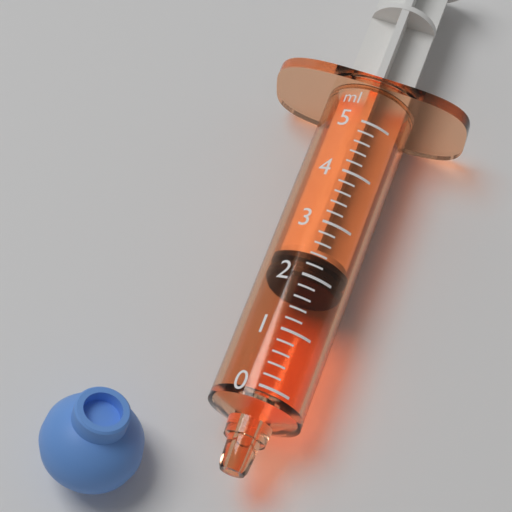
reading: 2.0 ml
